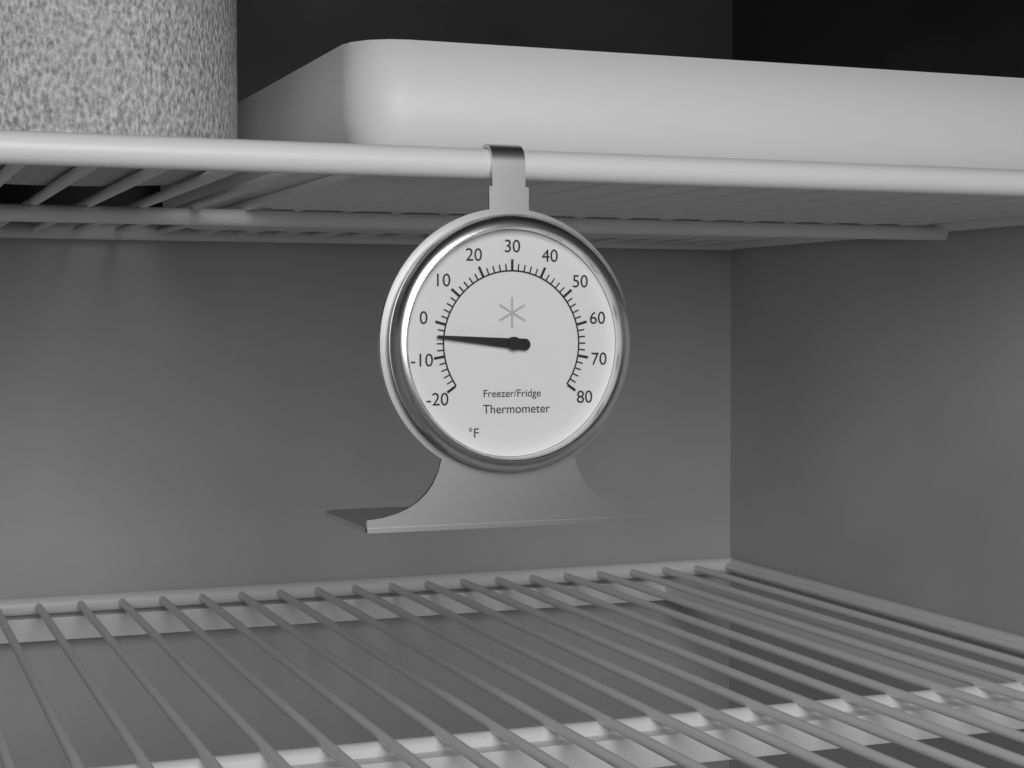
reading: -4 °F
